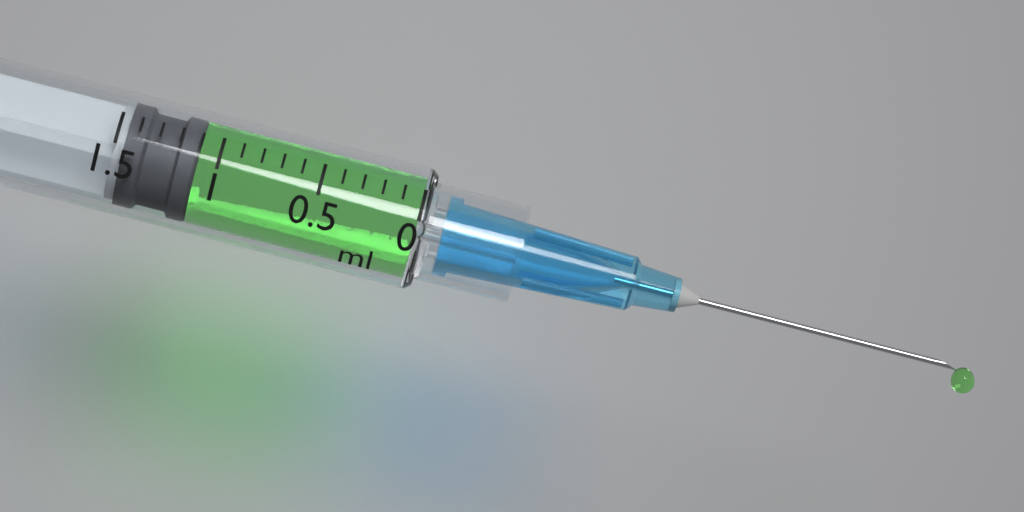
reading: 1.1 ml
